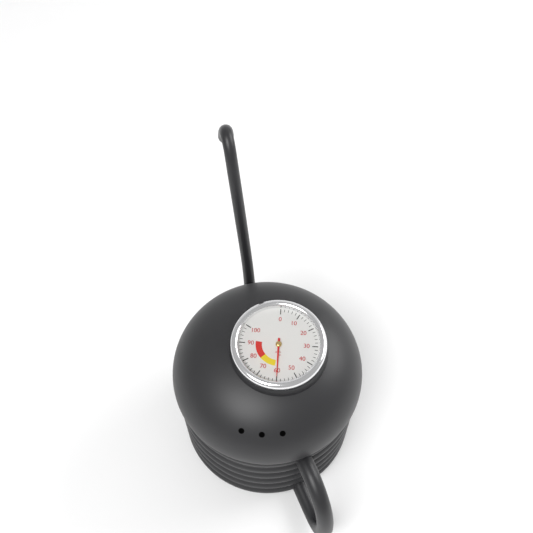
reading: 60 °C
